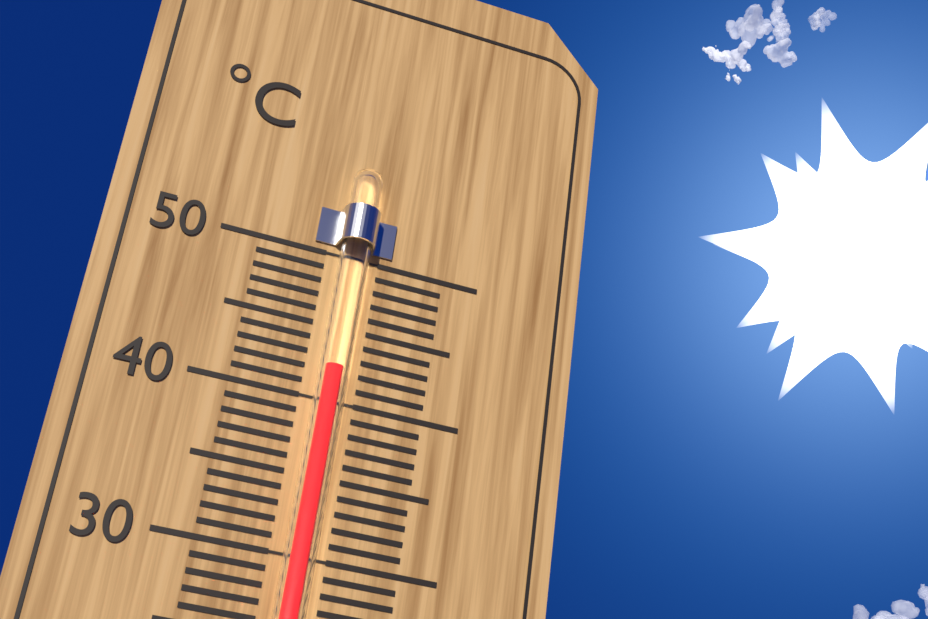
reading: 42 °C
